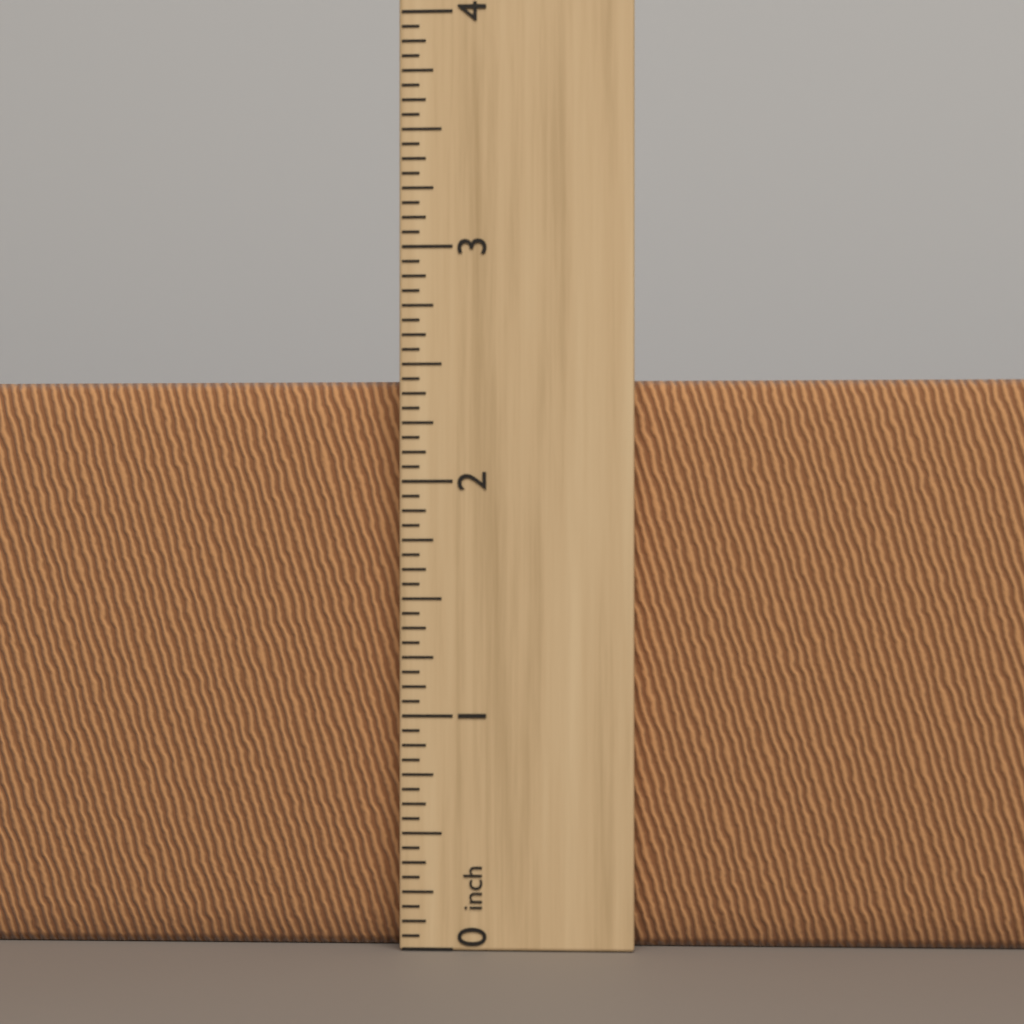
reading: 2.4375 inch
